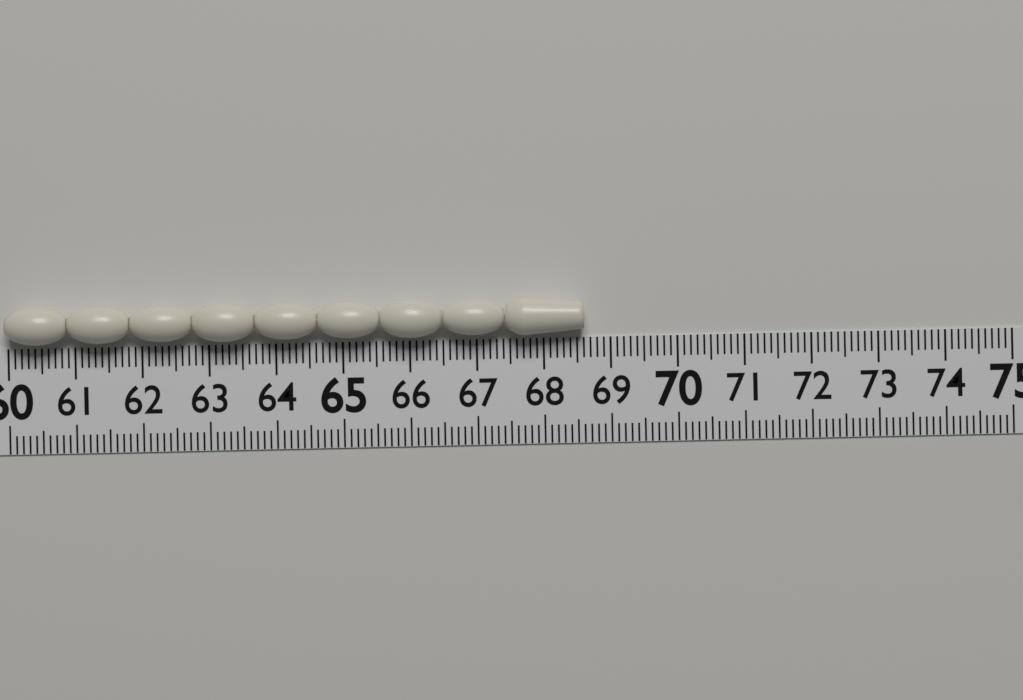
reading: 68.6 (no unit)
